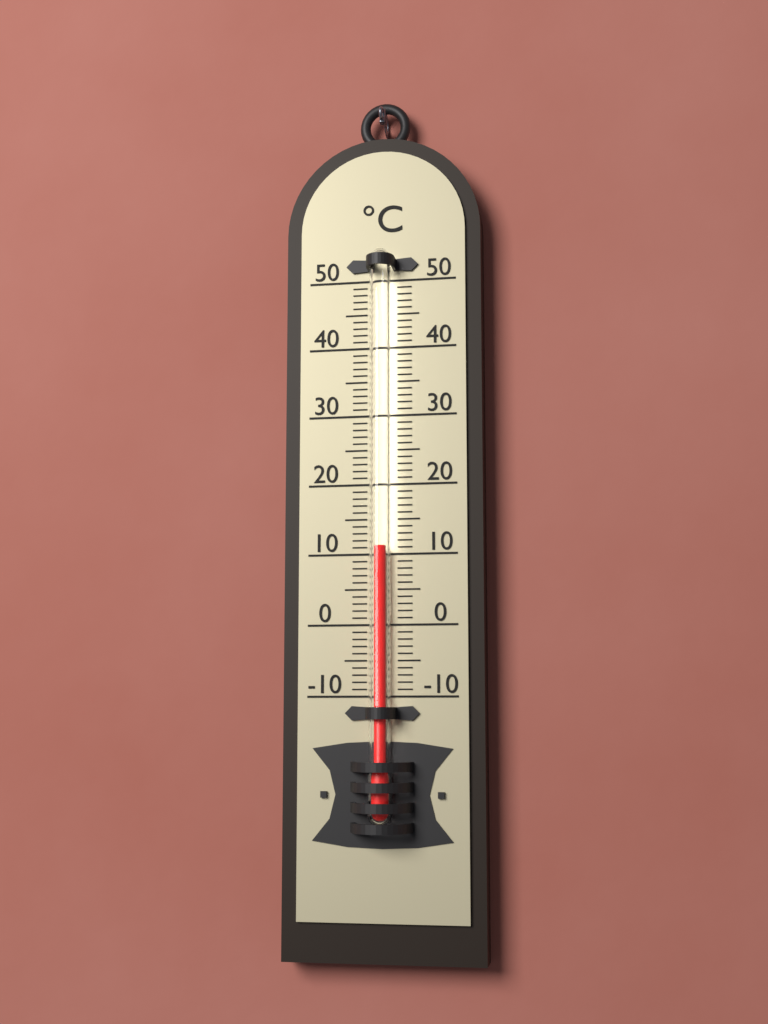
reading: 11 °C
